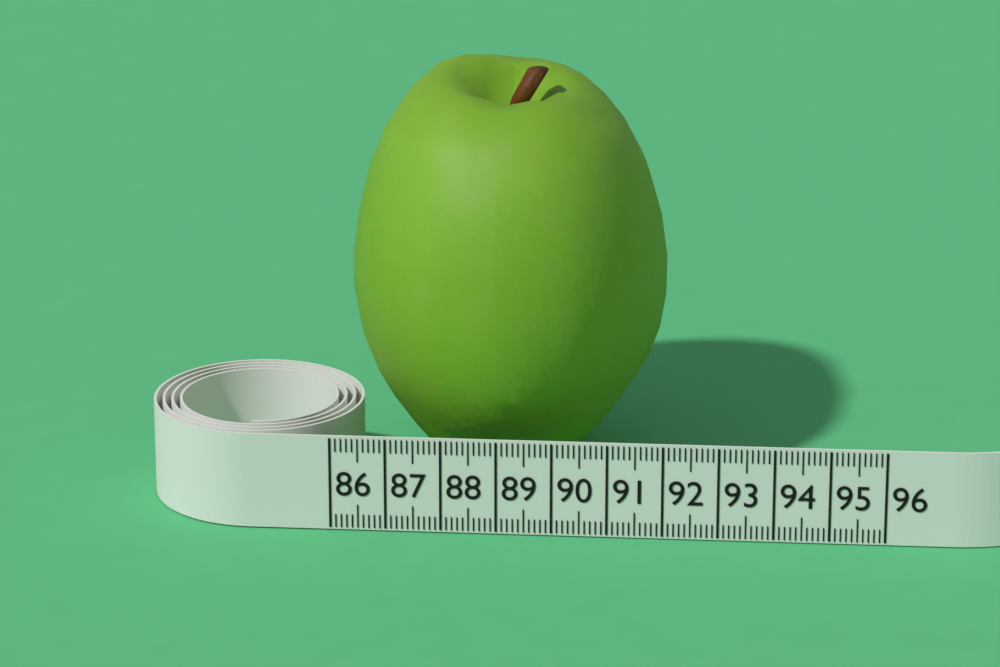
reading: 91.9 (no unit)
